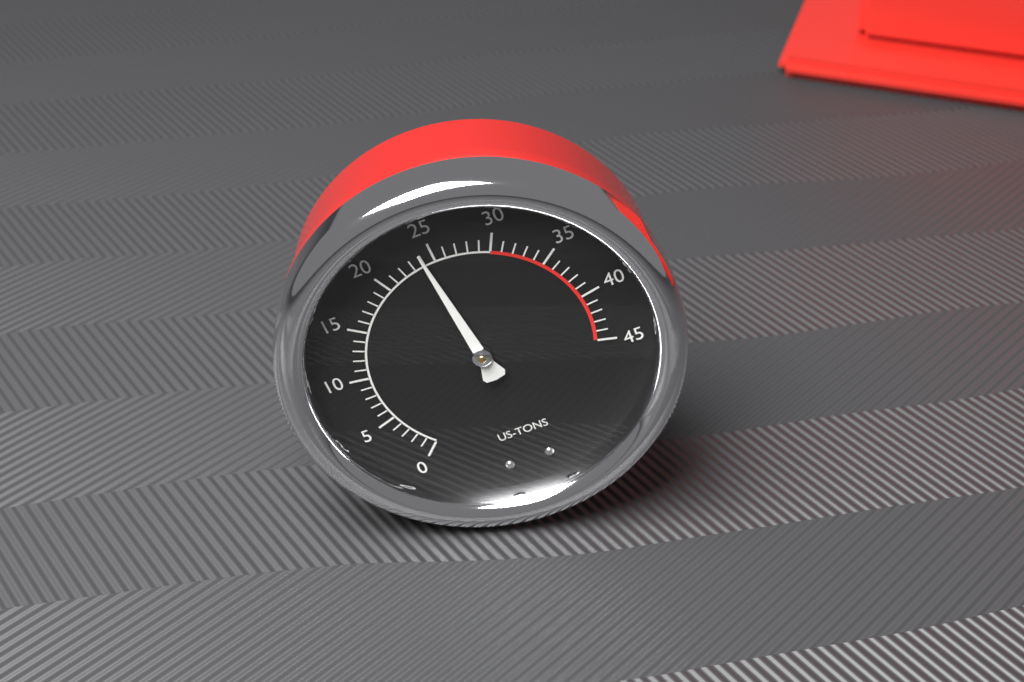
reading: 24 US tons
